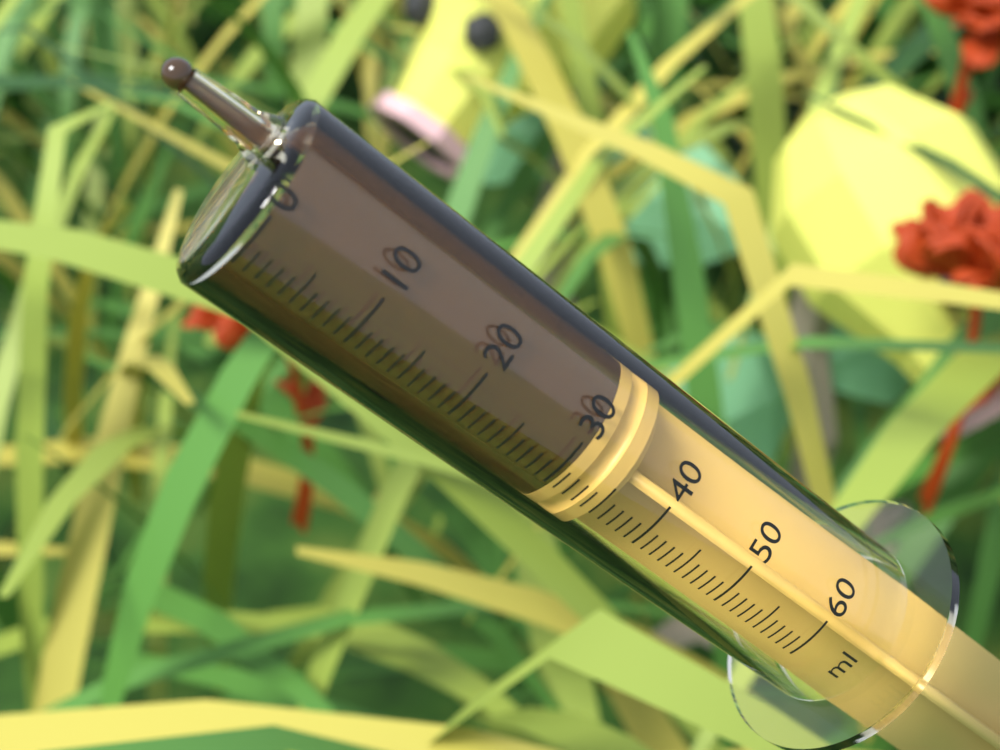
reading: 31 ml
